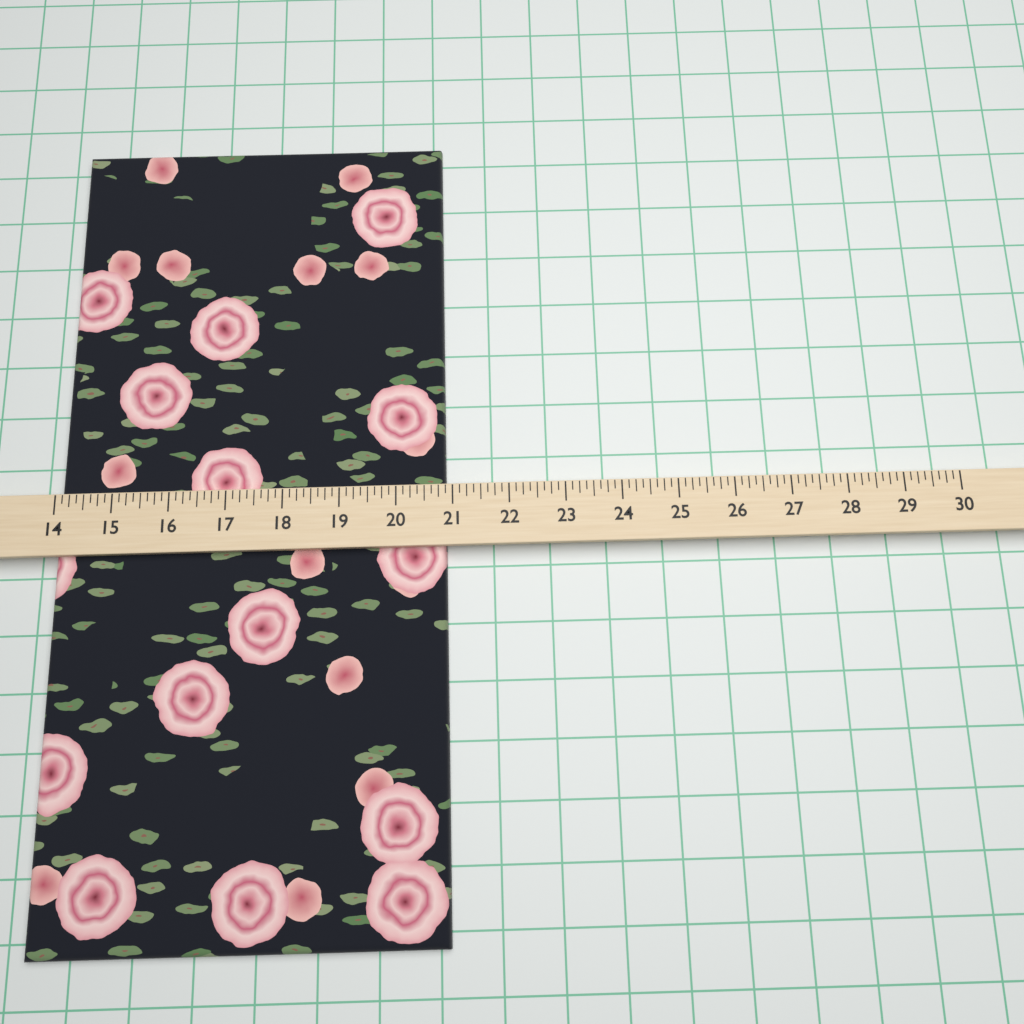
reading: 20.875 (no unit)
